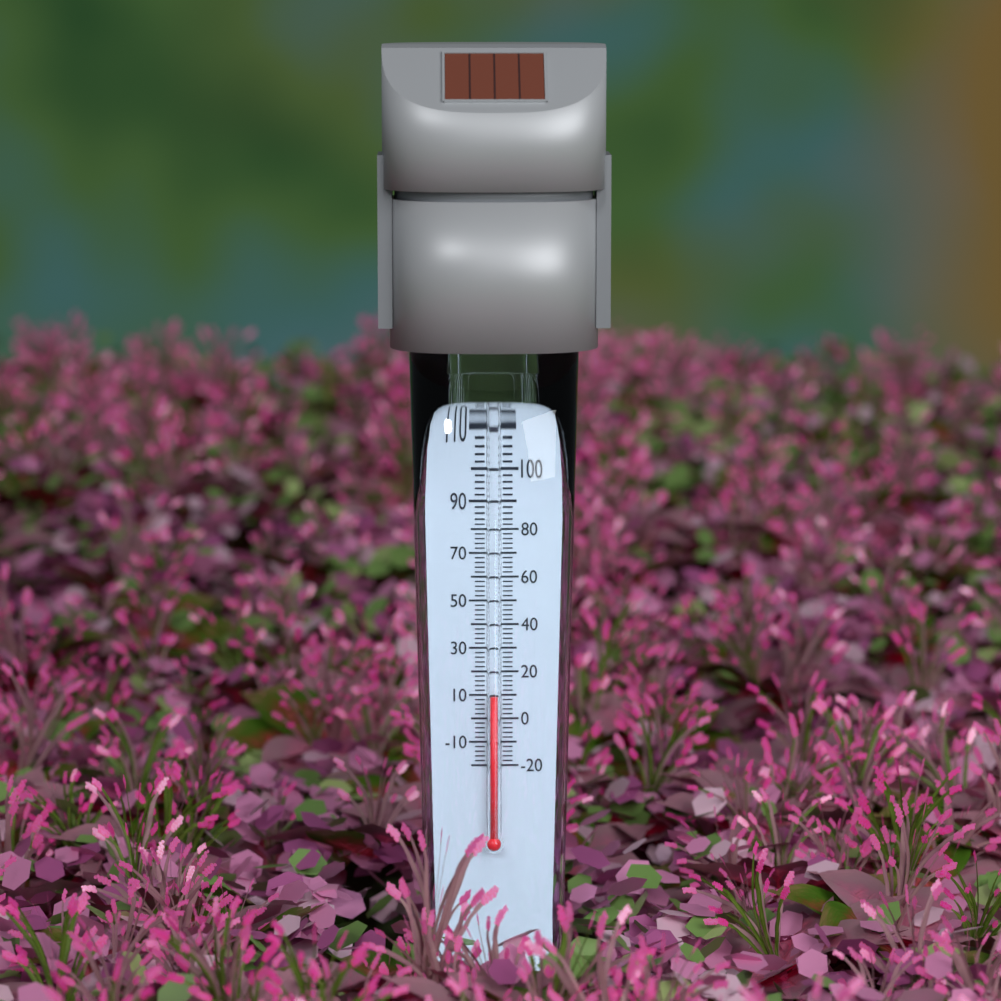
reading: 10 °F
